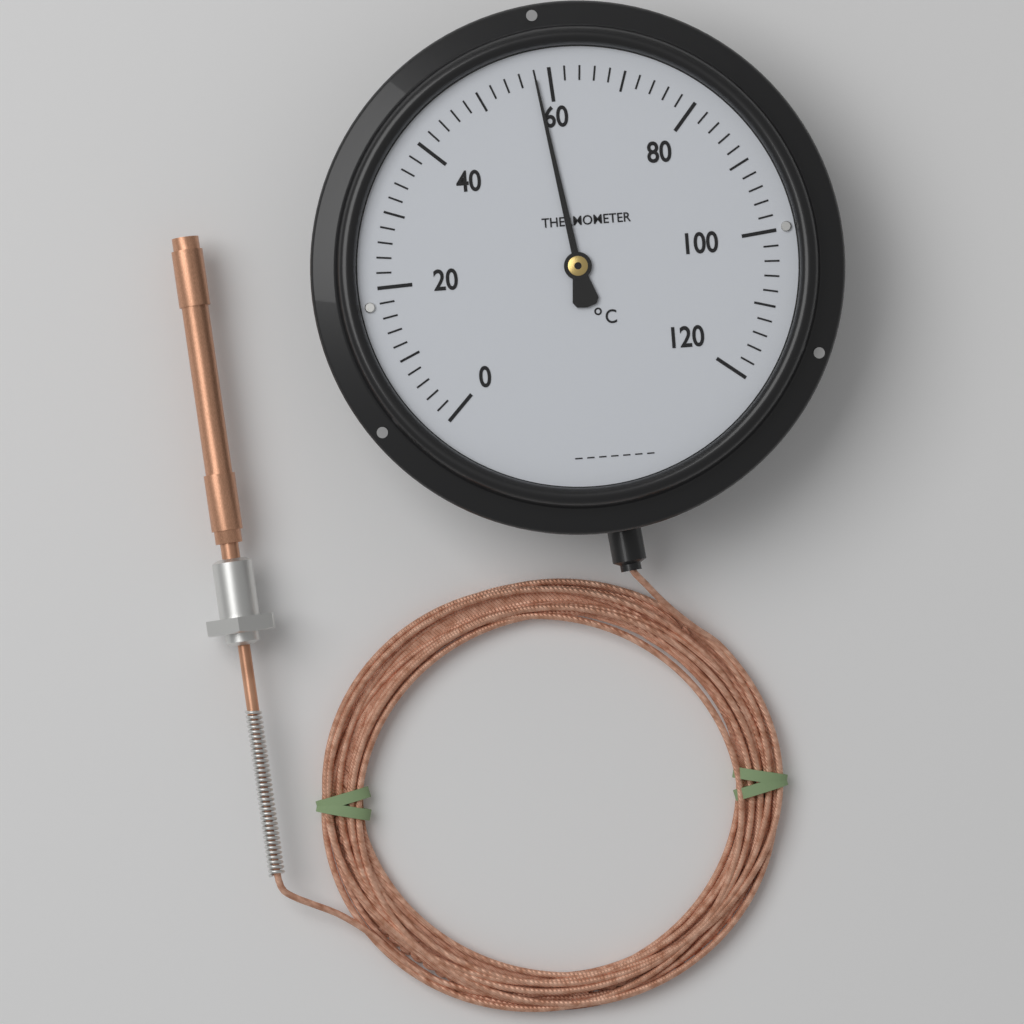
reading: 58 °C
